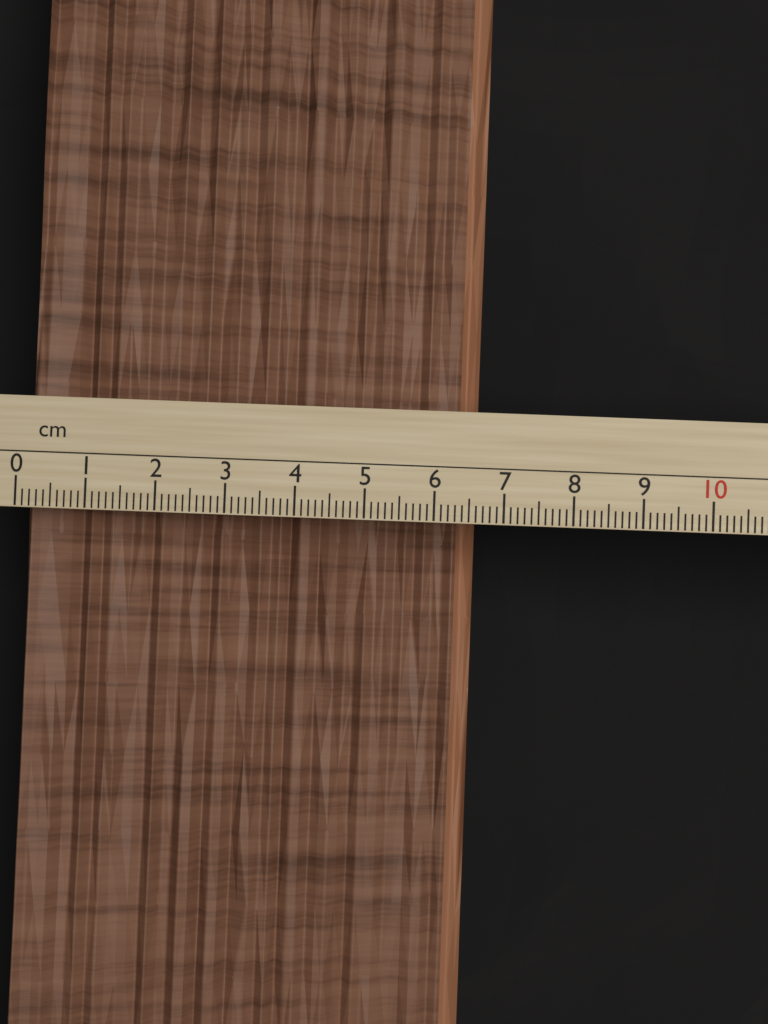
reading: 6.7 cm
